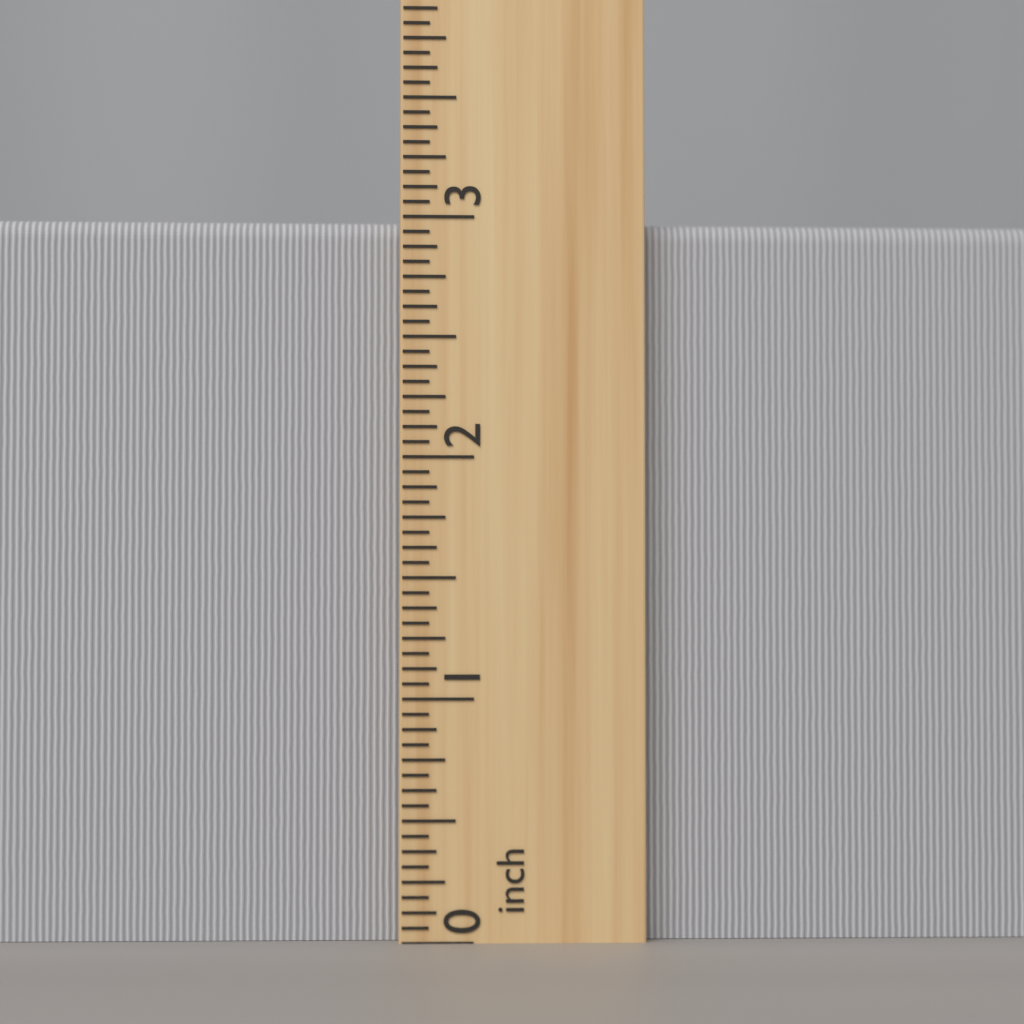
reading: 3.0000 inch
